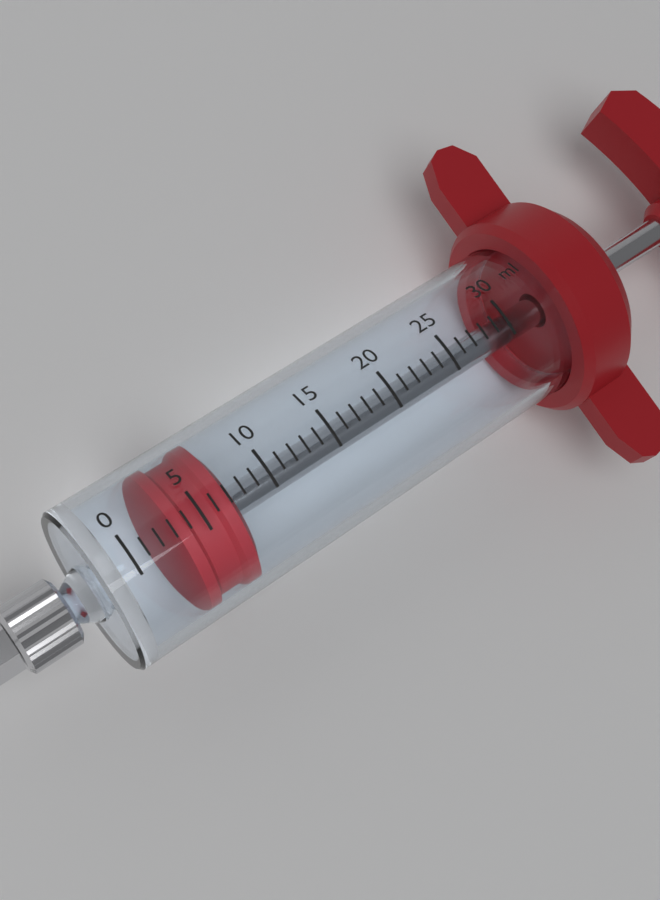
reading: 3 ml
